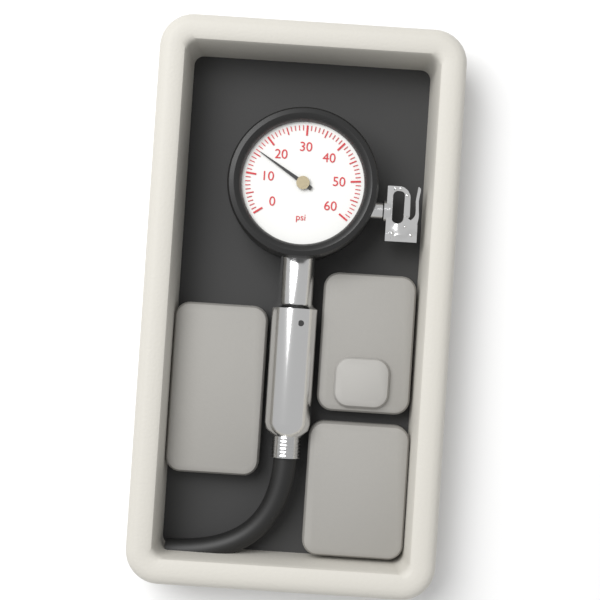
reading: 16 psi
